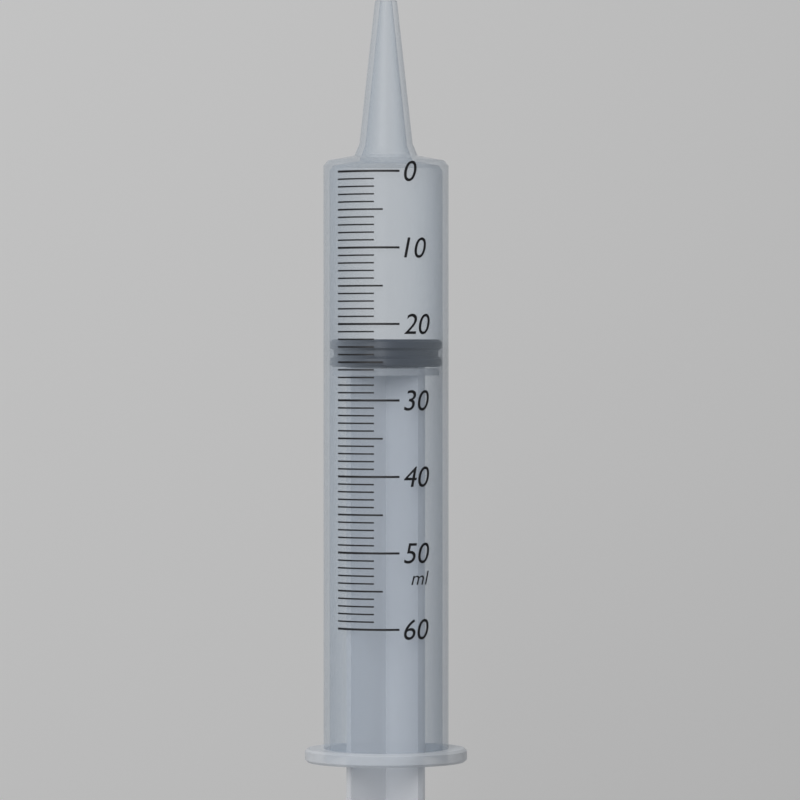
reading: 22 ml
